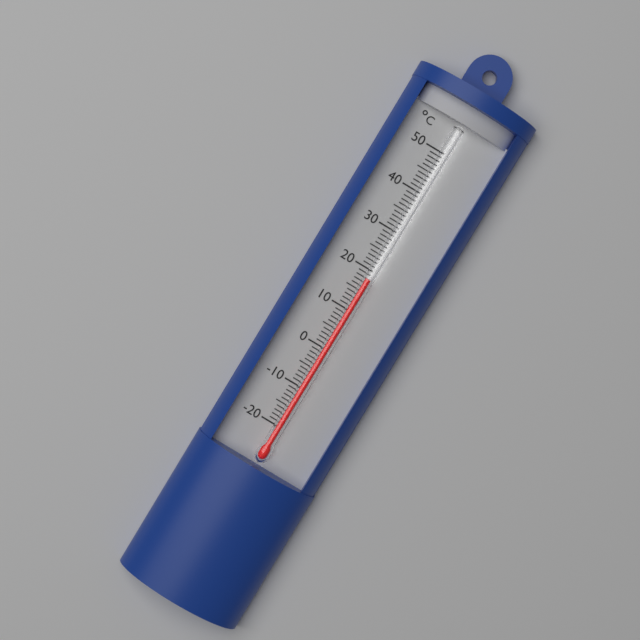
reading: 18 °C
